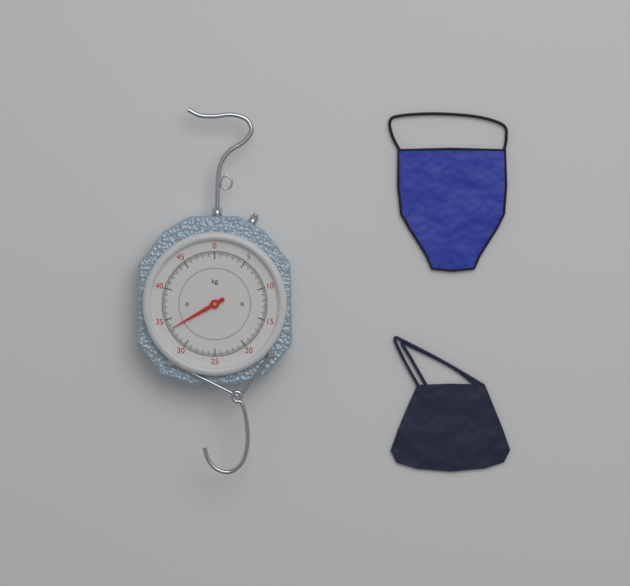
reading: 33.4 kg
